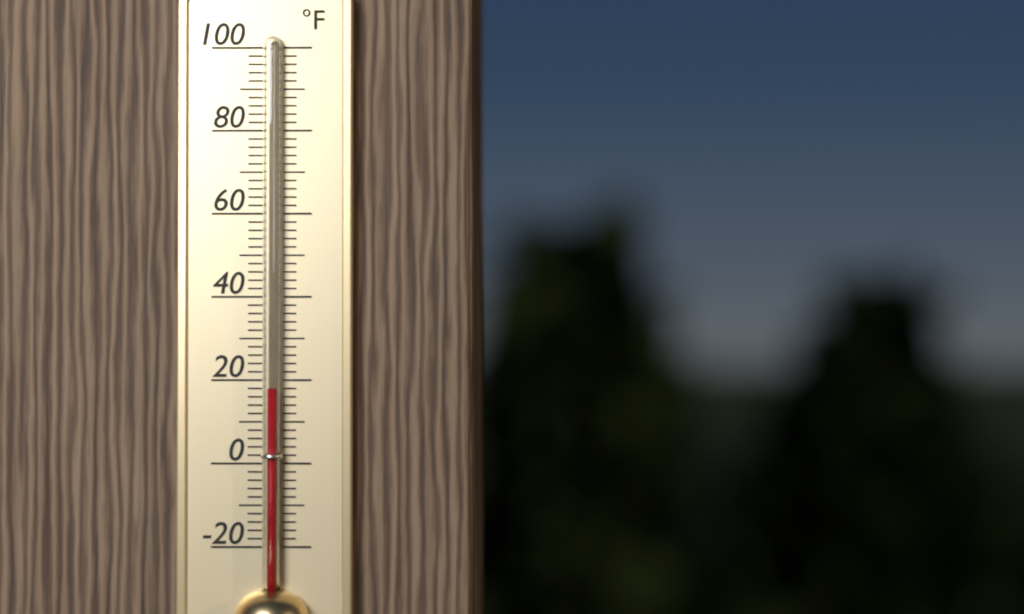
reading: 18 °F
